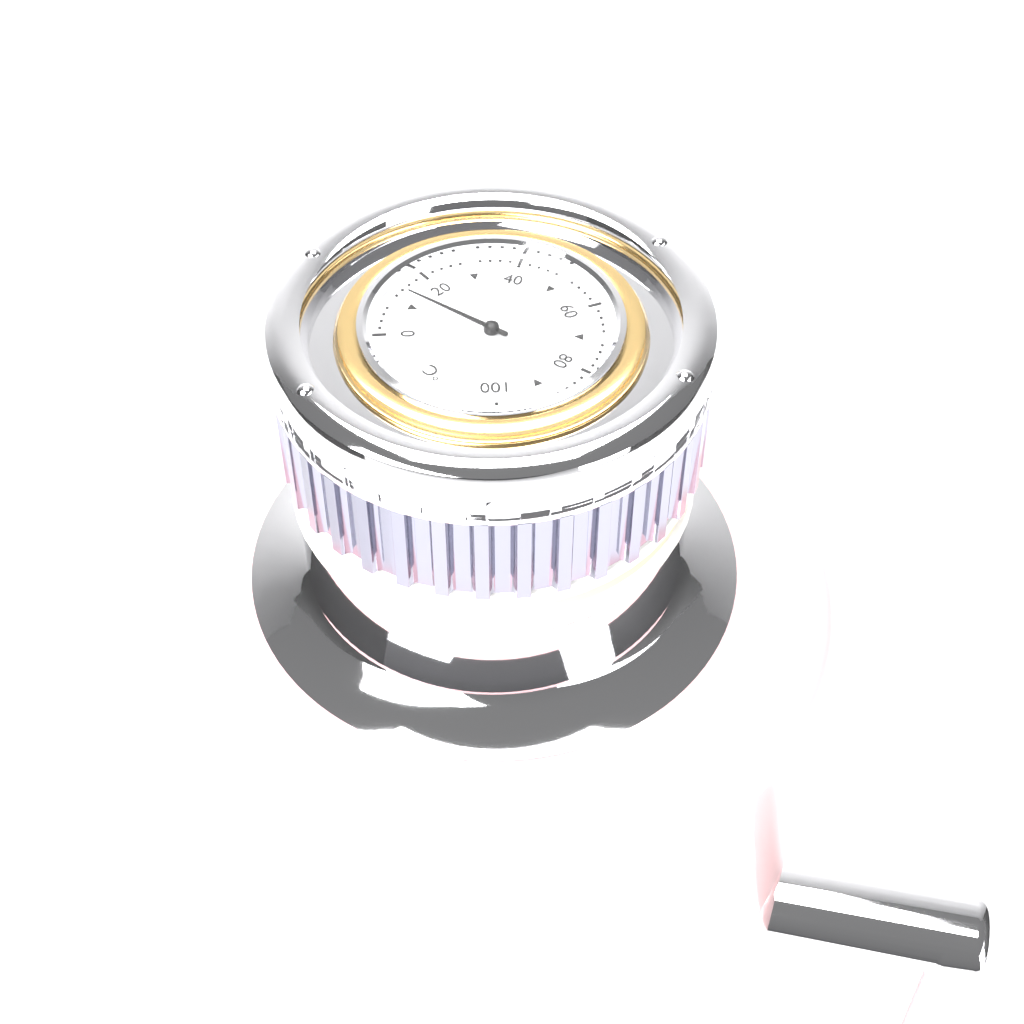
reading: 14 °C
